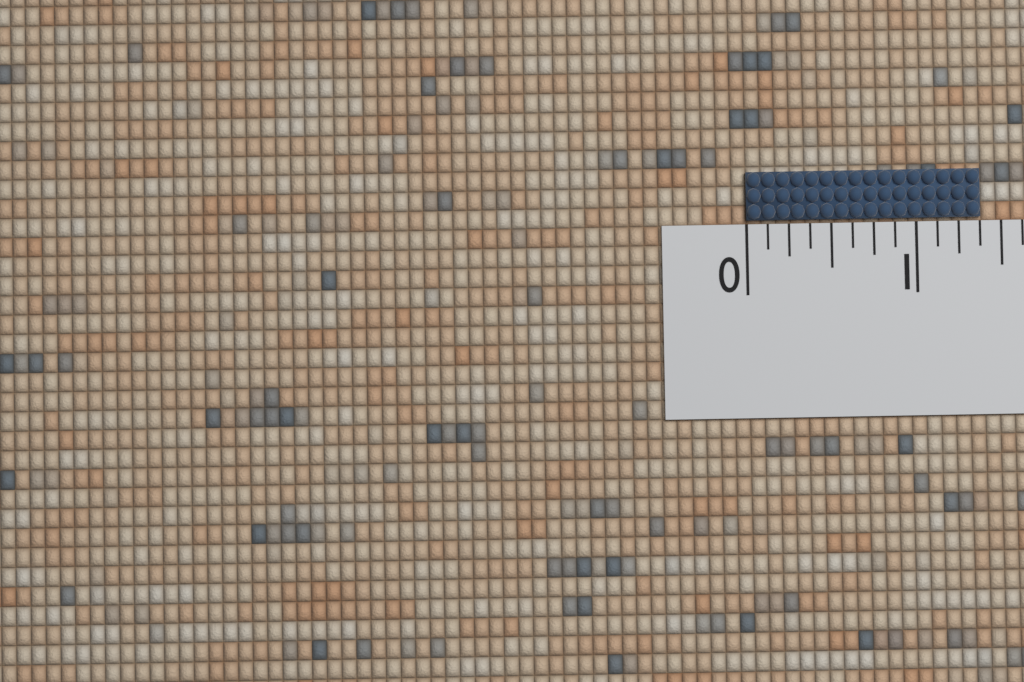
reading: 1.375 (no unit)
